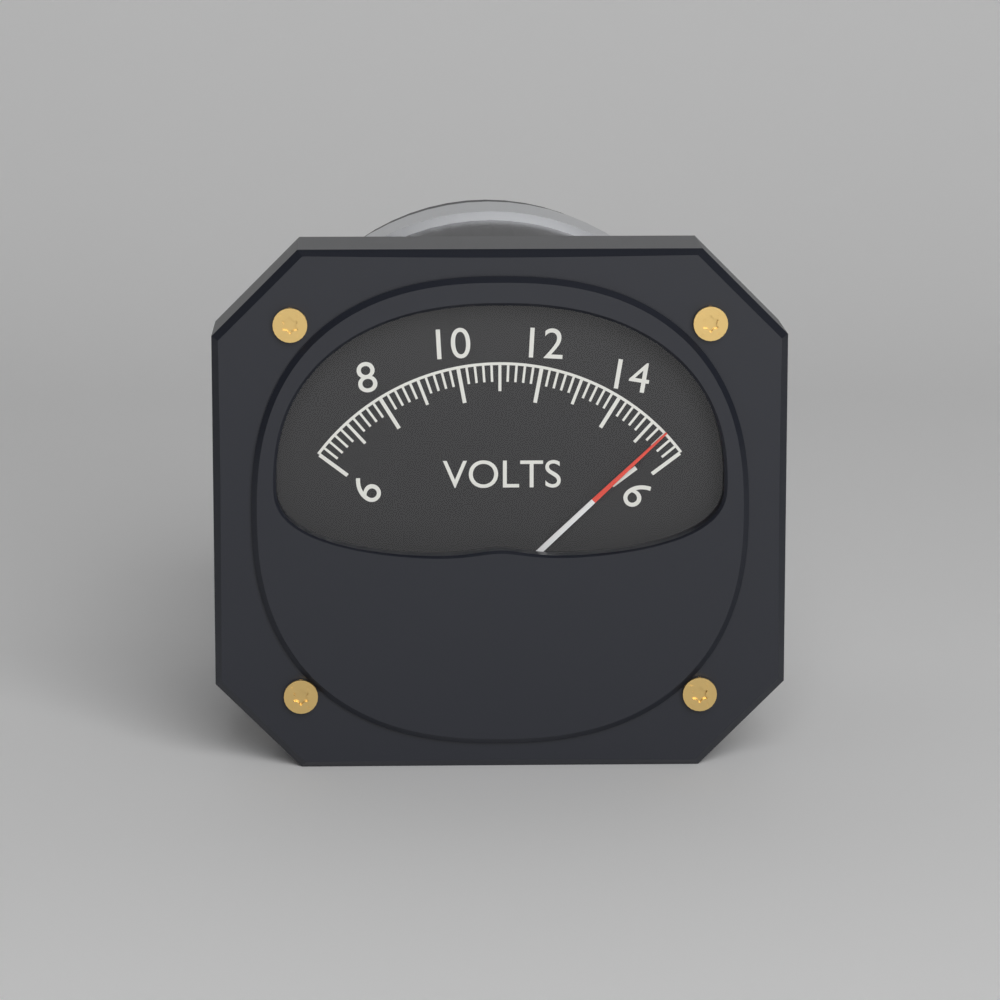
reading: 15.4 V
